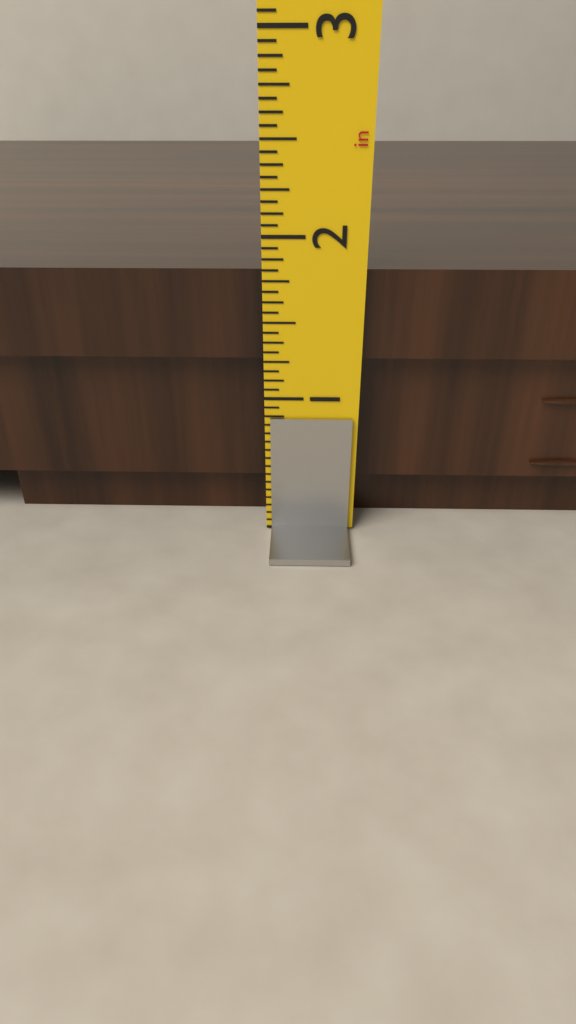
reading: 1.8125 in
